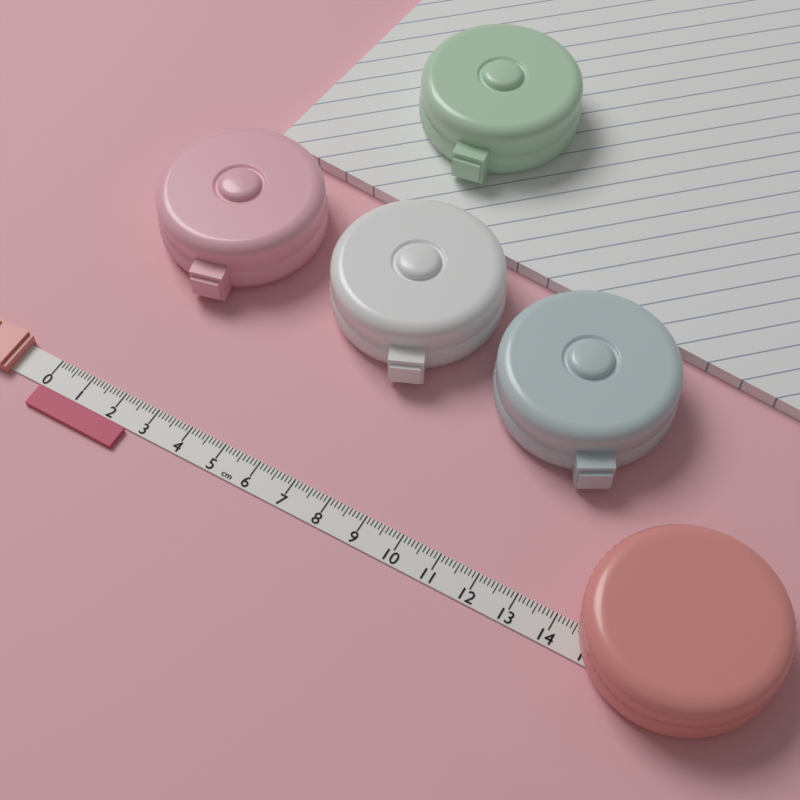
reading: 2.6 cm
